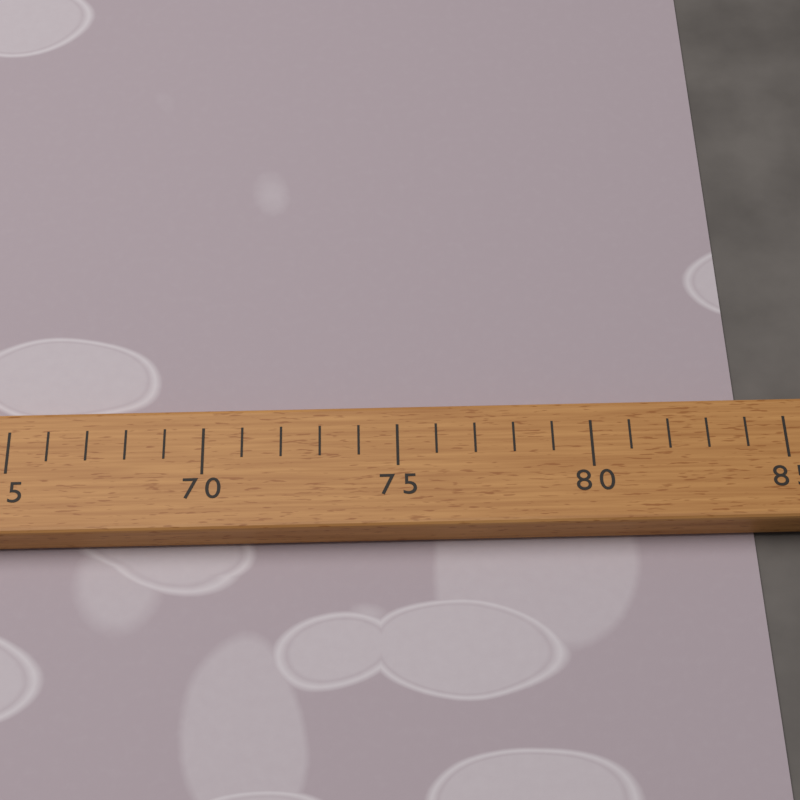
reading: 84 (no unit)
